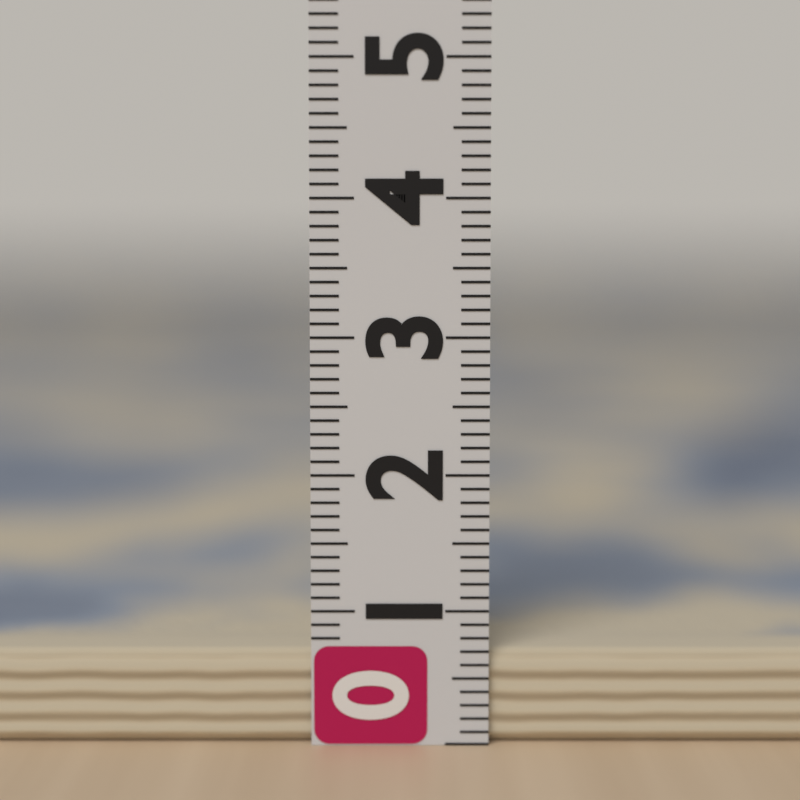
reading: 0.7 (no unit)
